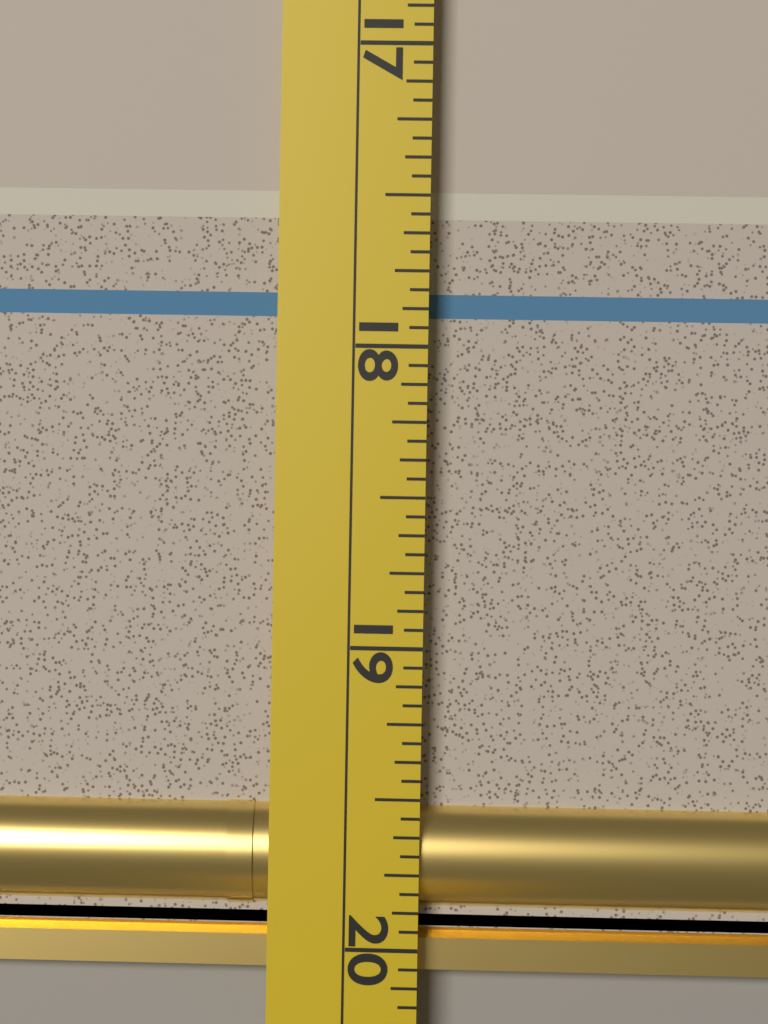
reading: 19.9375 (no unit)
